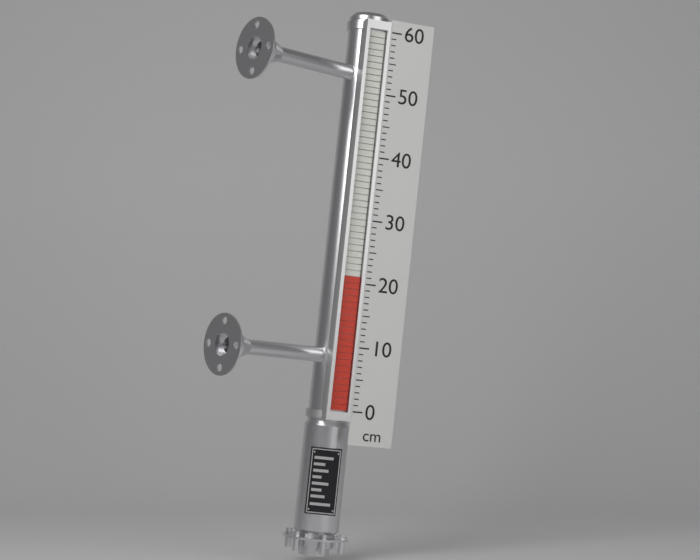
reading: 21 cm
